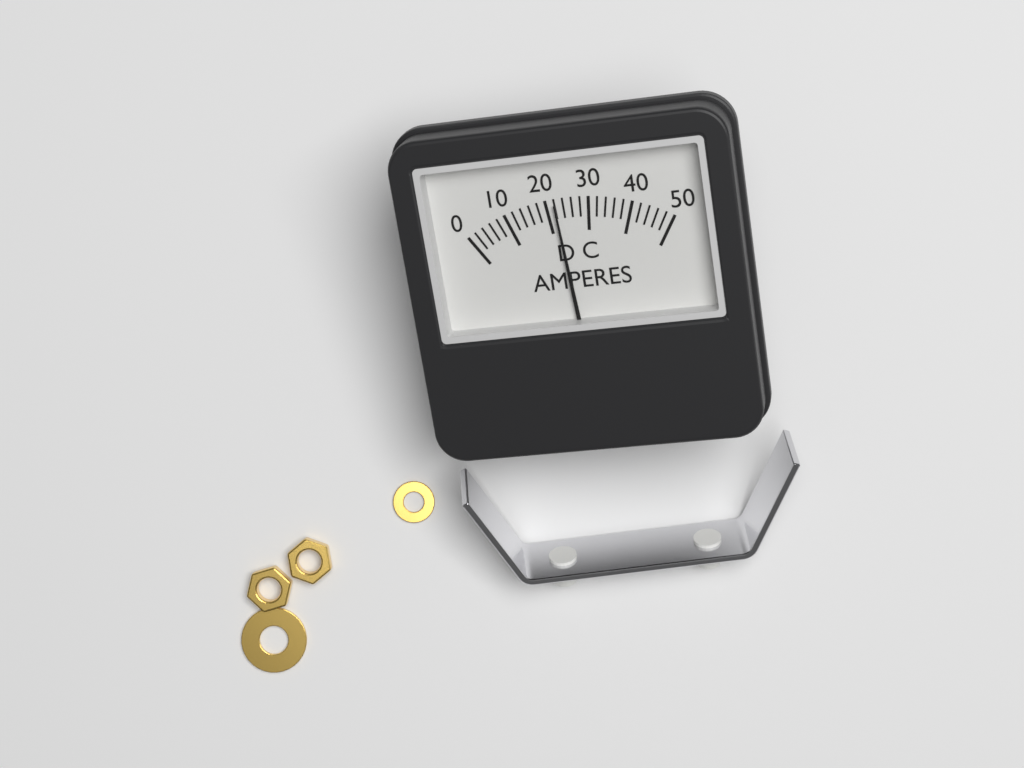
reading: 22 A
